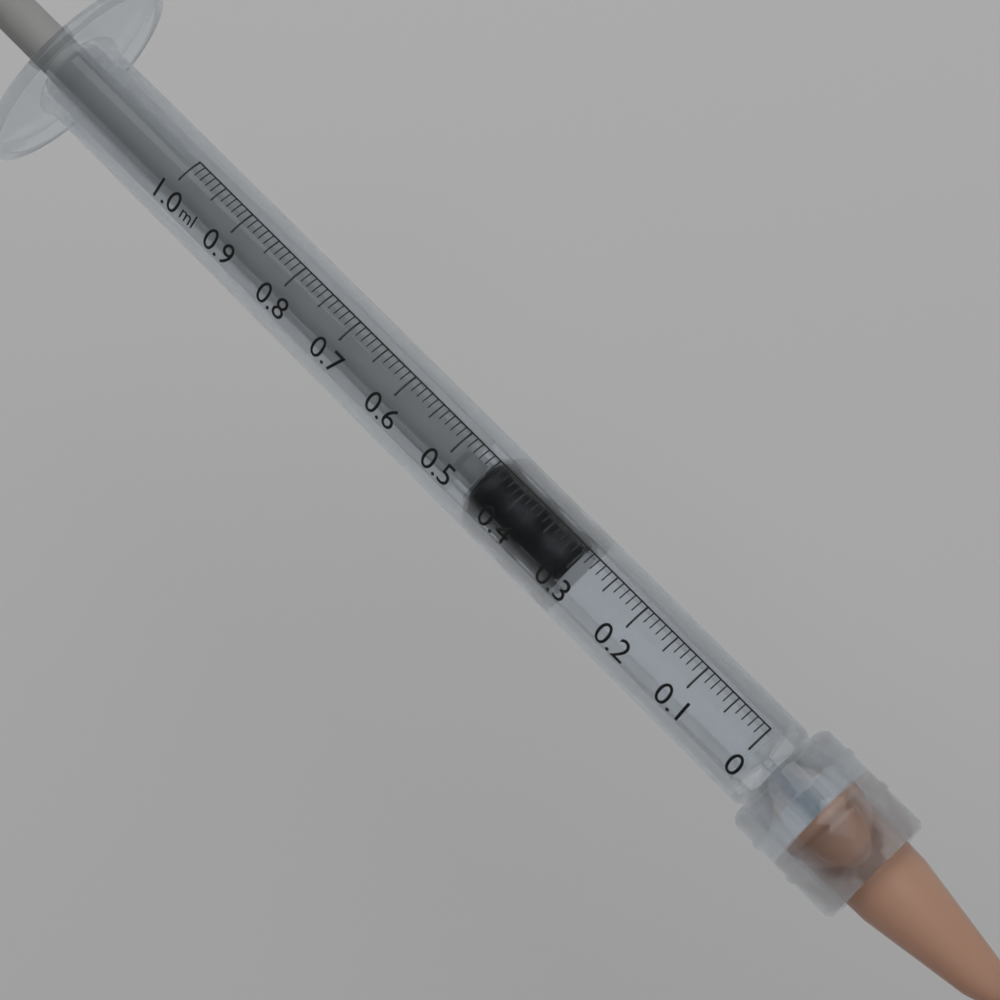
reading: 0.30 ml
